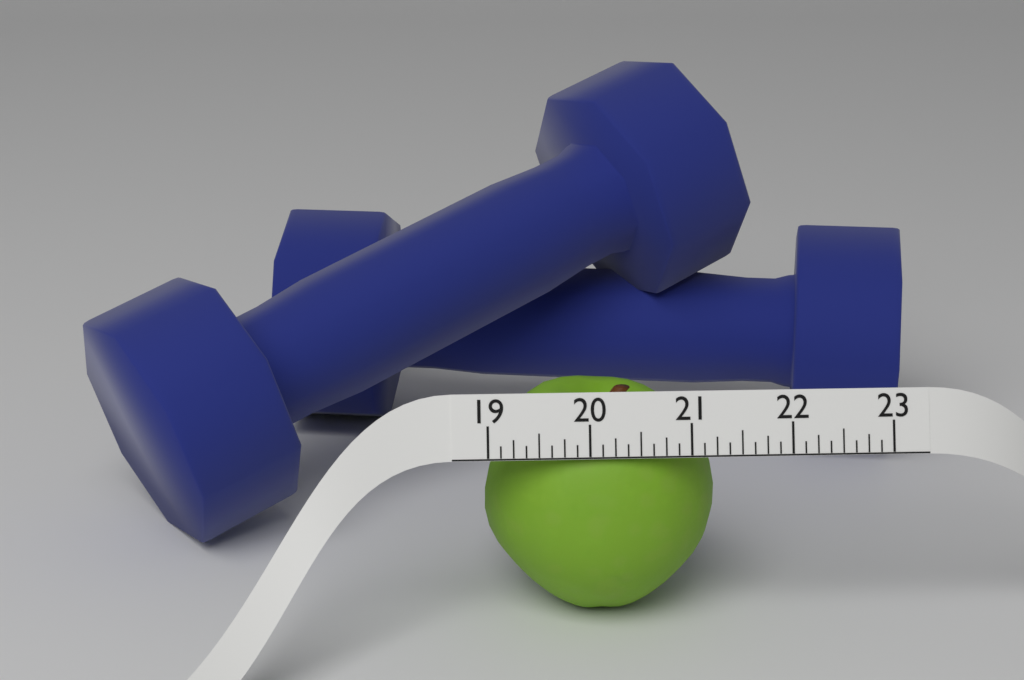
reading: 21.375 (no unit)
